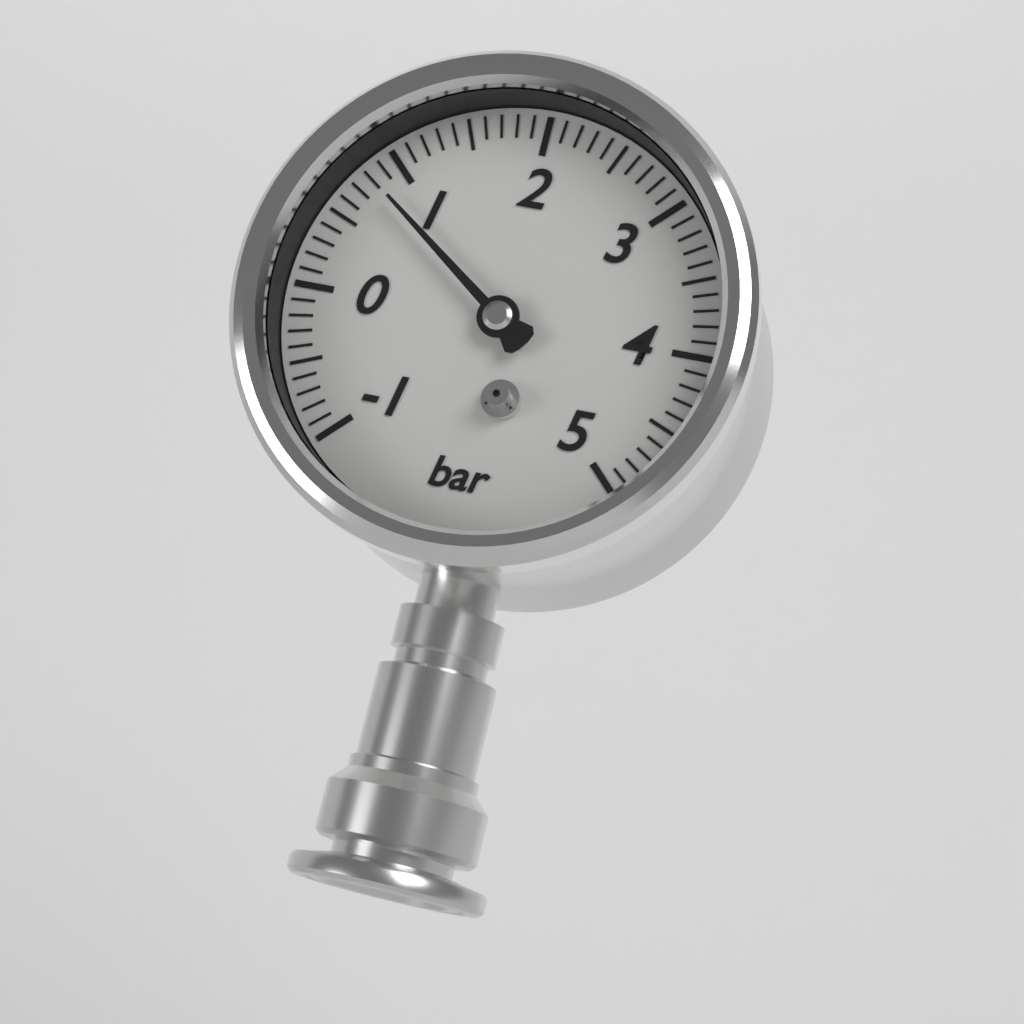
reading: 0.8 bar
